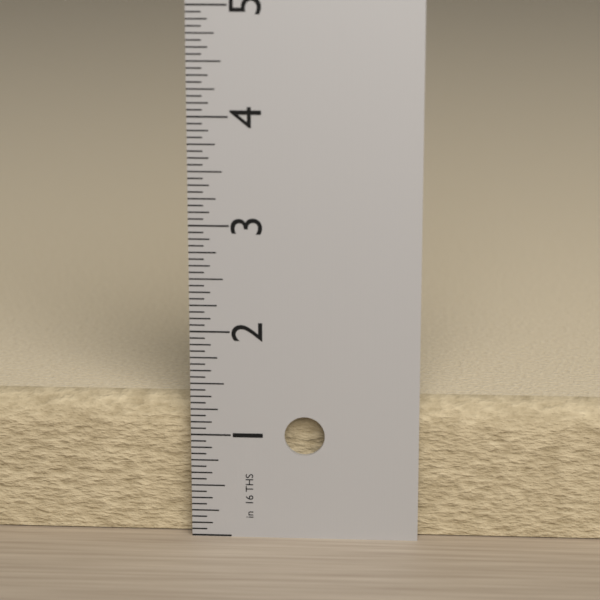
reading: 1.3125 in
